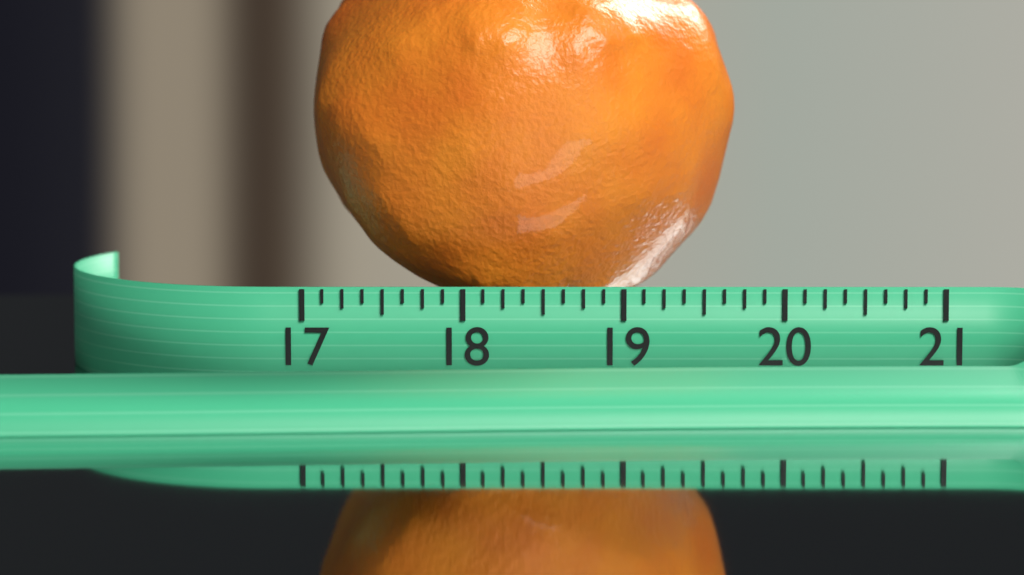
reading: 19.750 (no unit)
